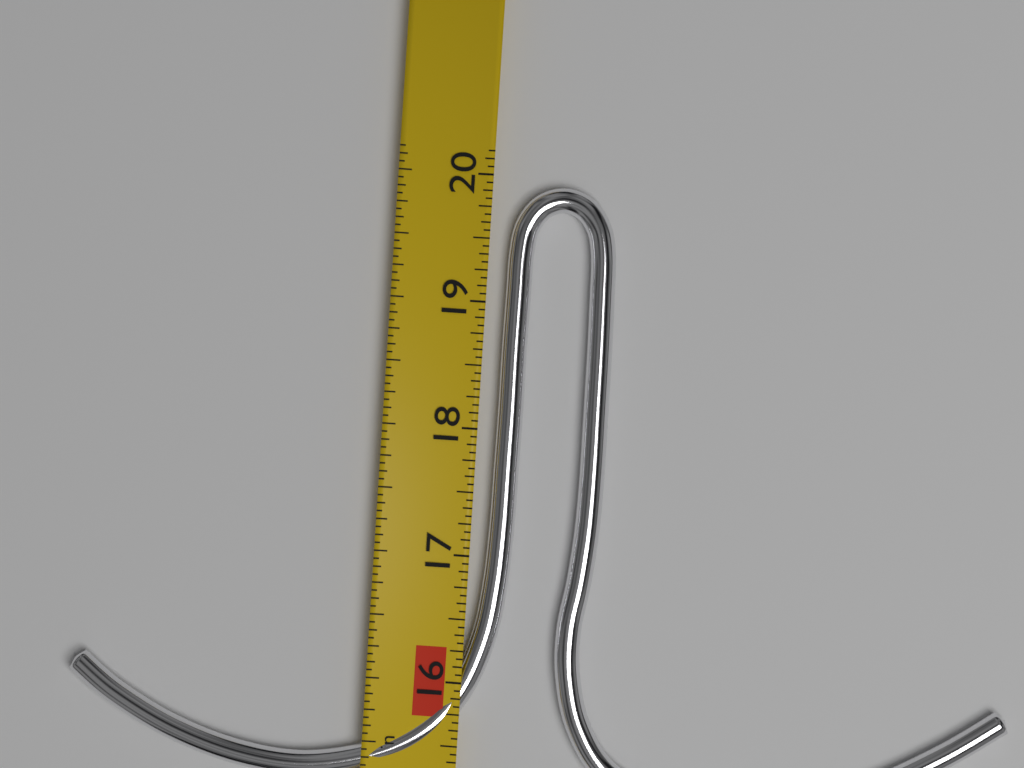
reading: 19.9375 in
